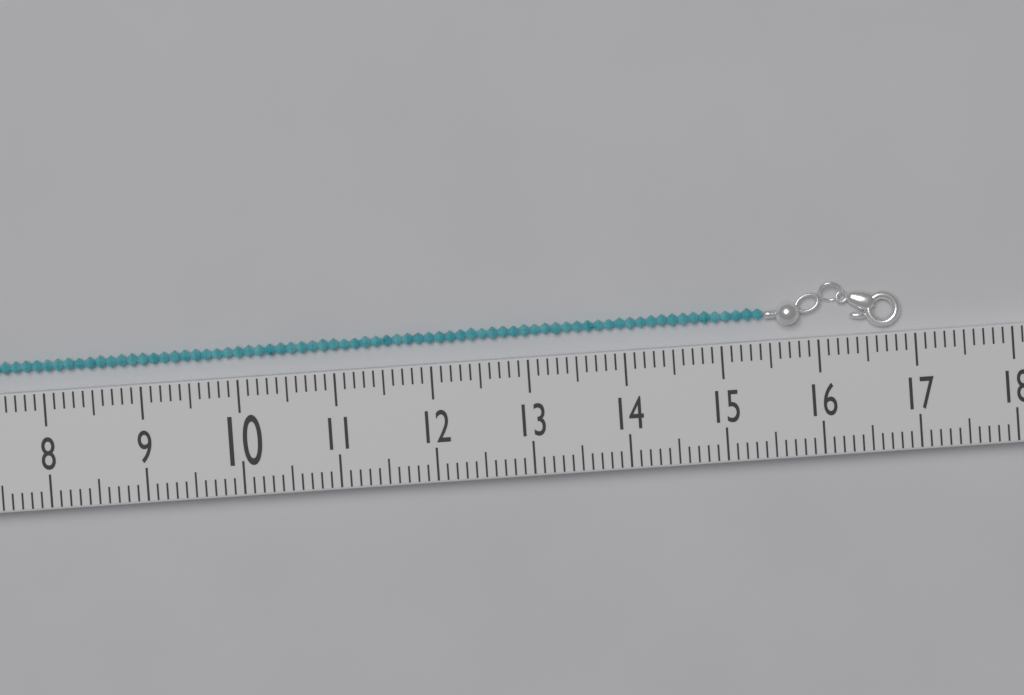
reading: 16.9 (no unit)
